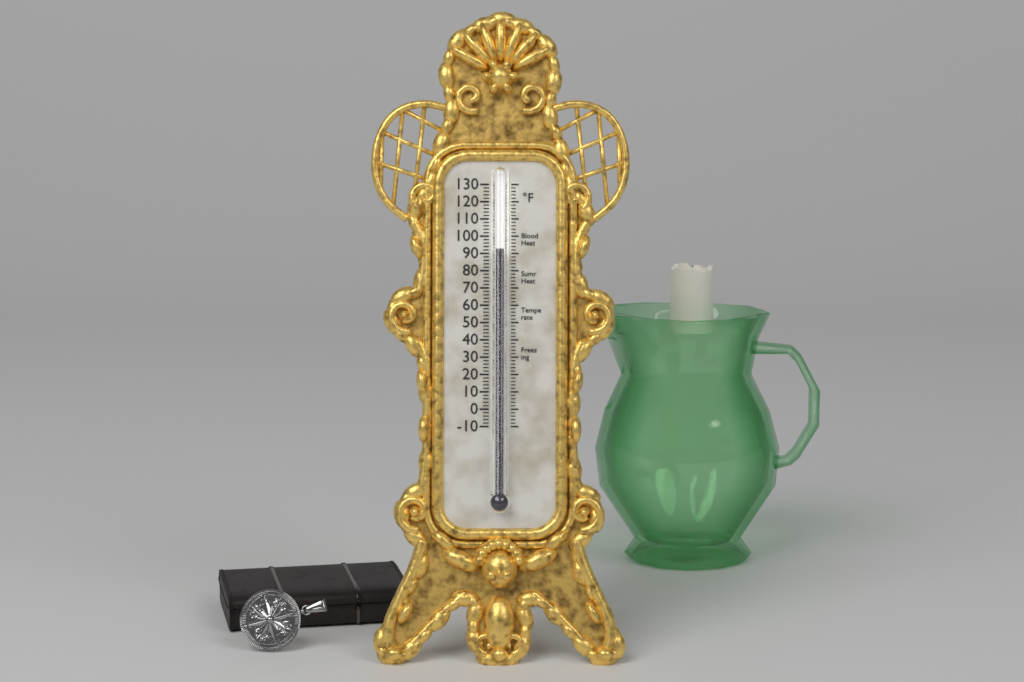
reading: 92 °F
